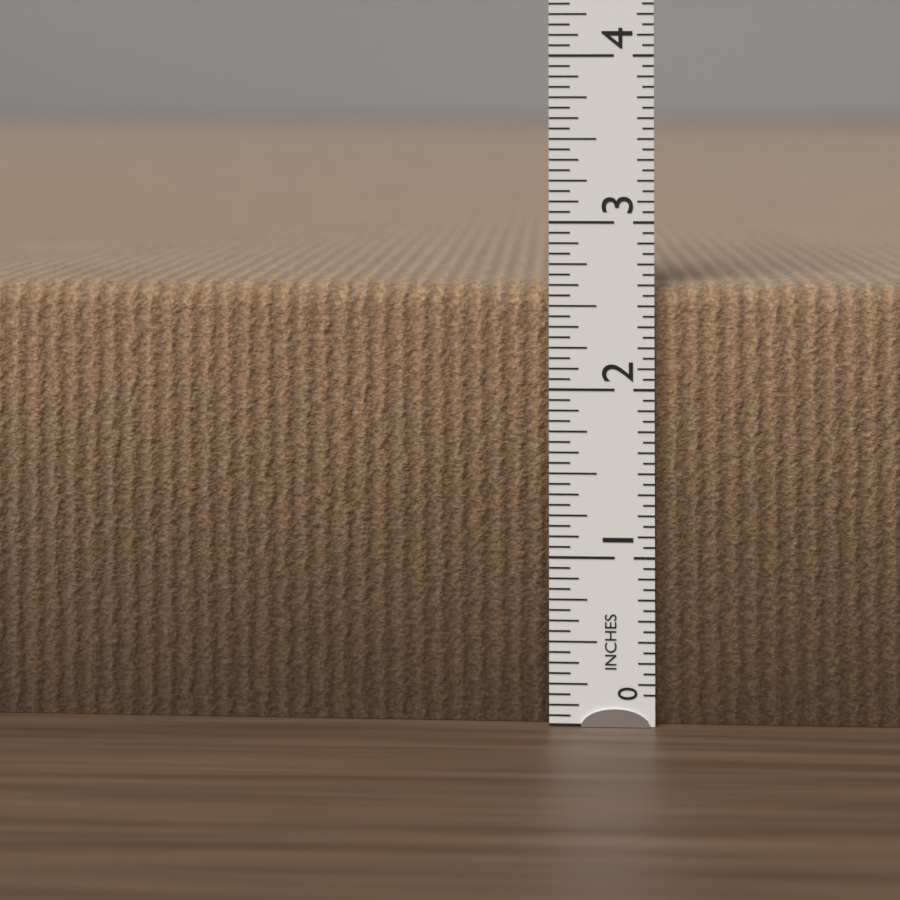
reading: 2.6250 in
